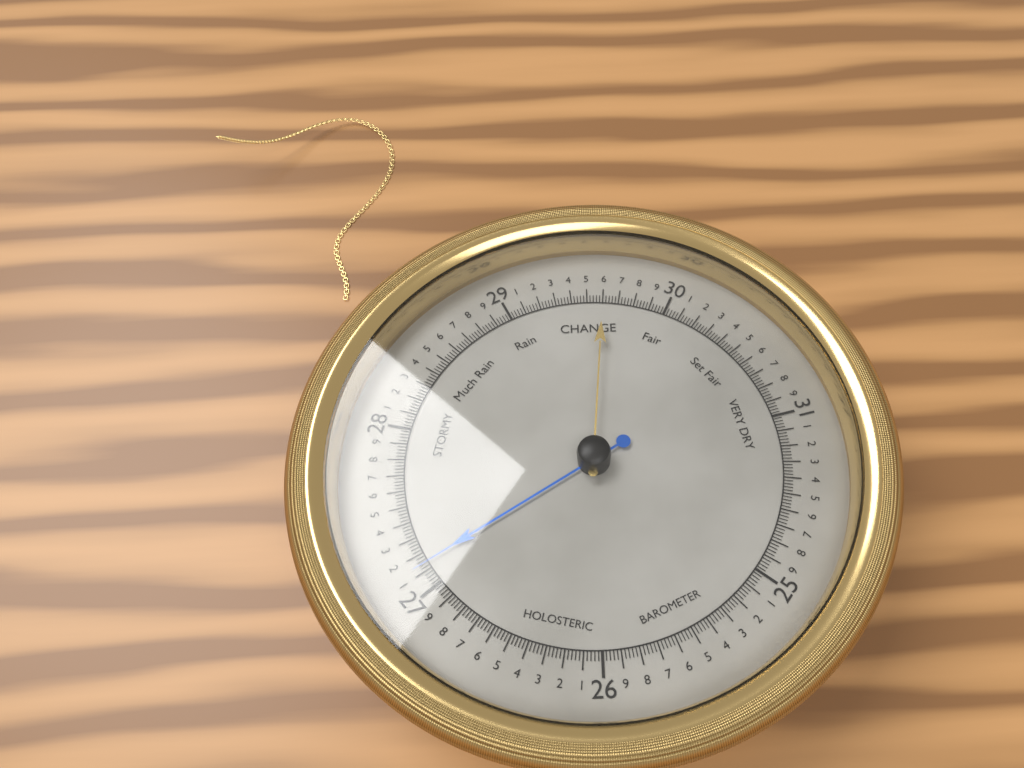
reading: 27.14 (no unit)
